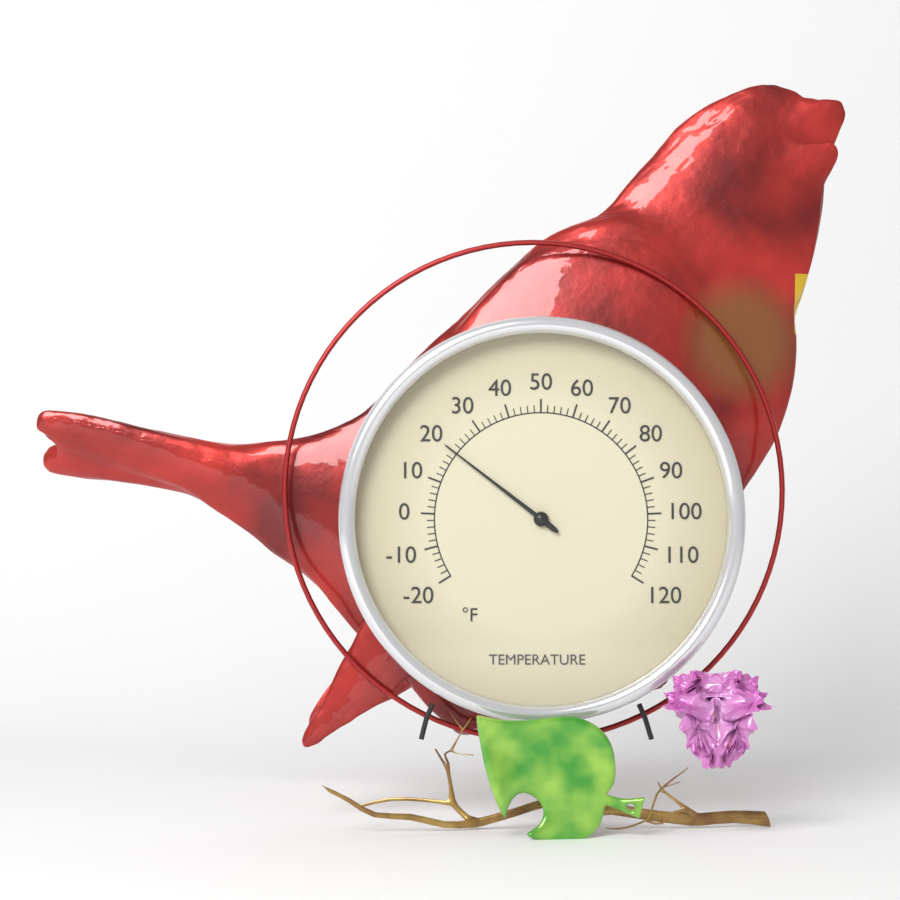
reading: 20 °F
